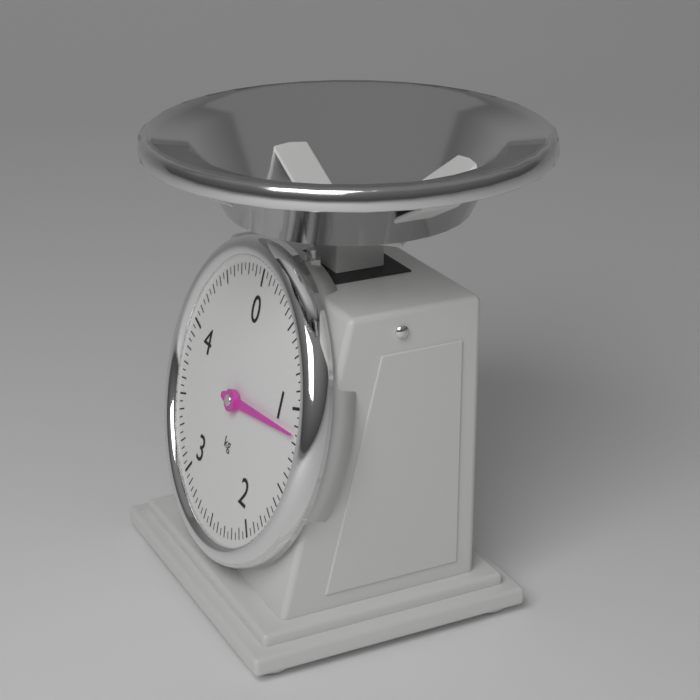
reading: 1.15 kg
